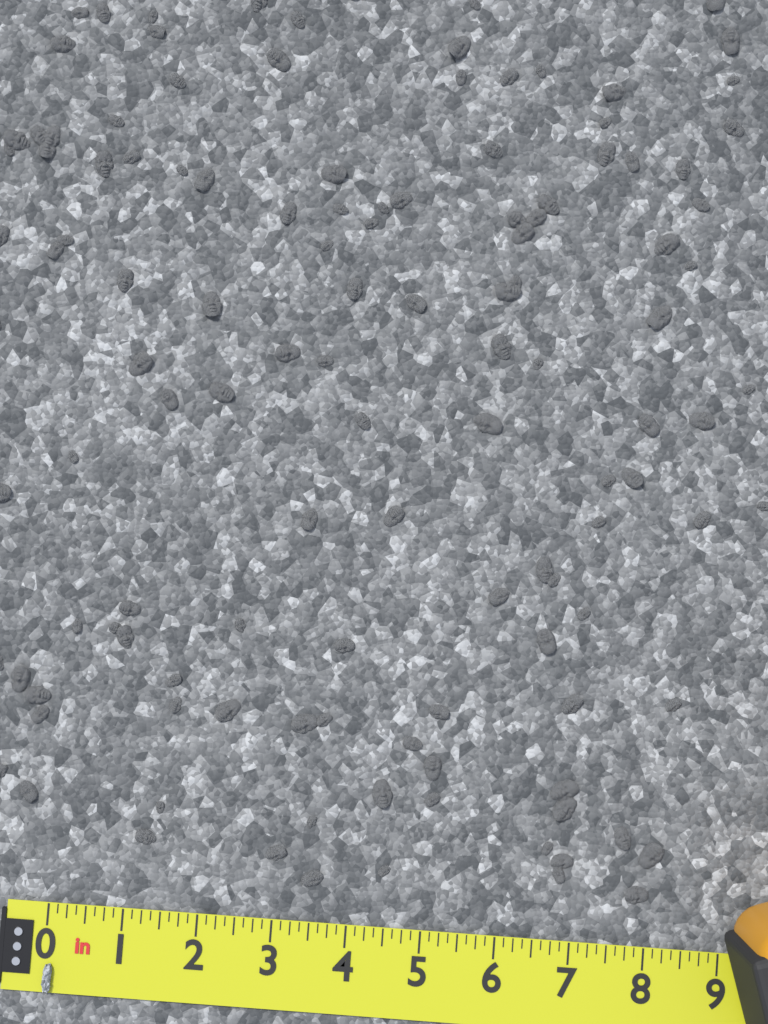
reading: 0.125 in
